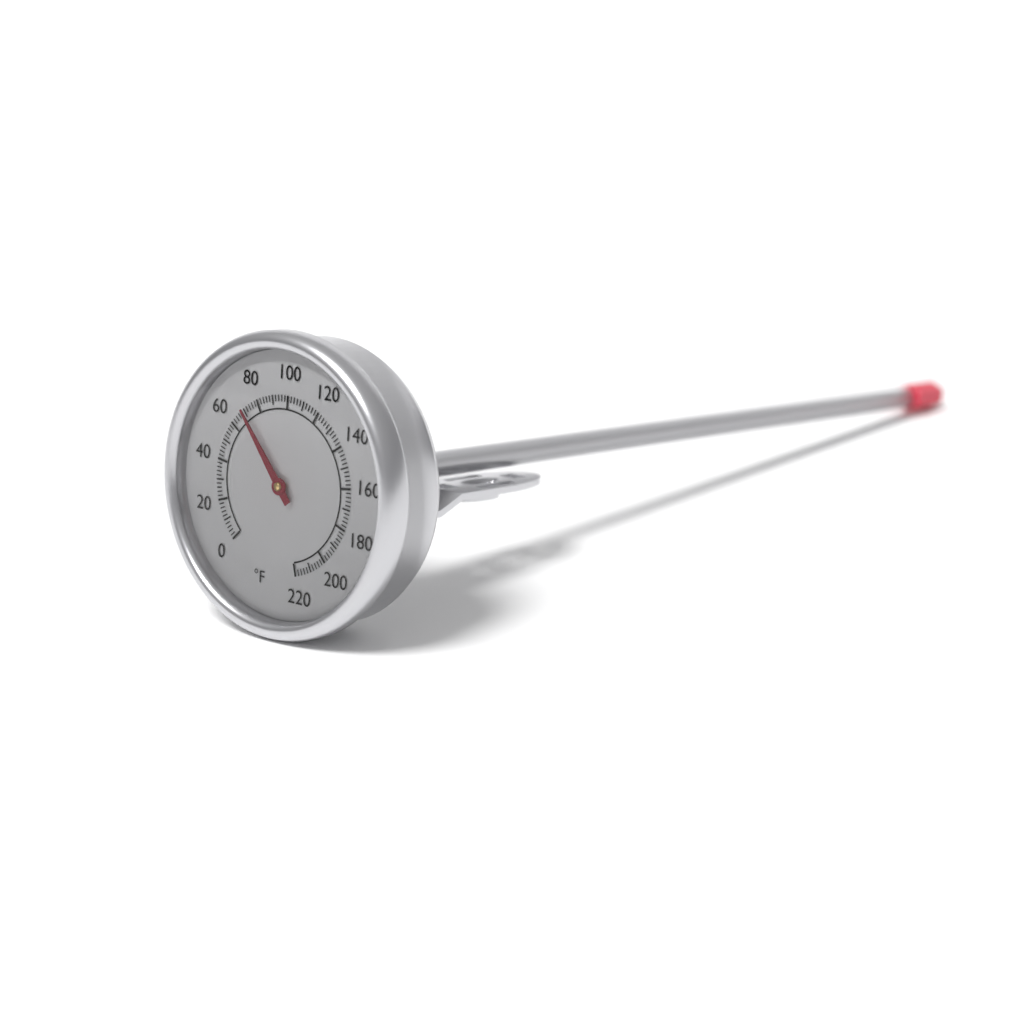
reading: 70 °F
